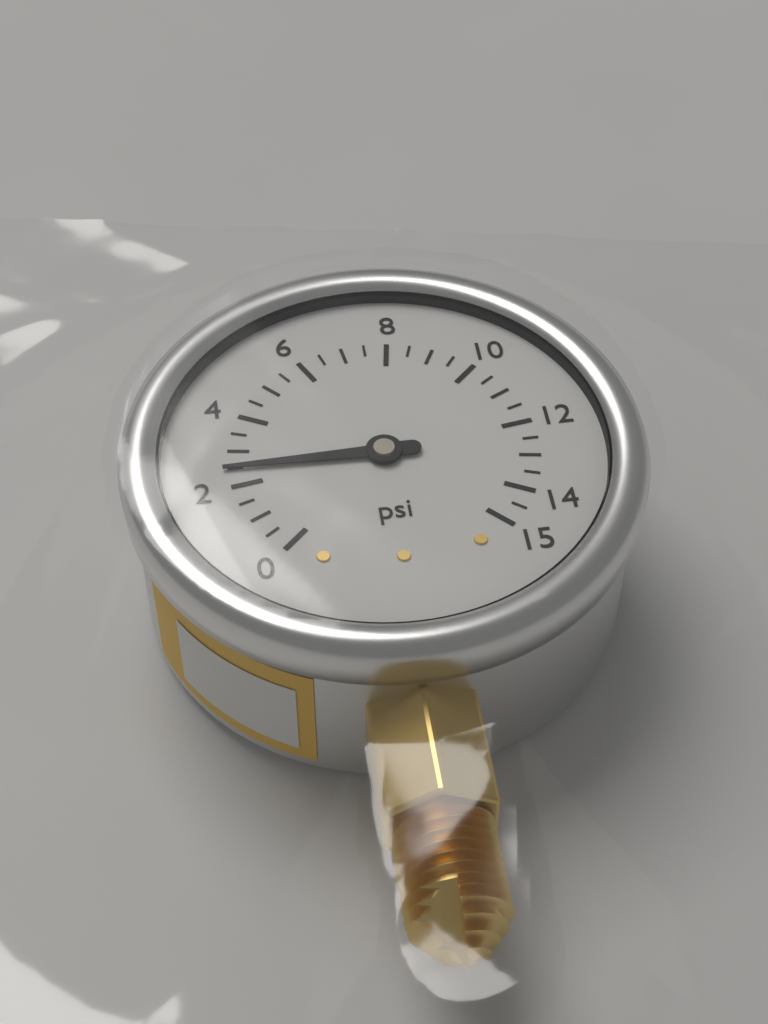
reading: 2.5 psi
